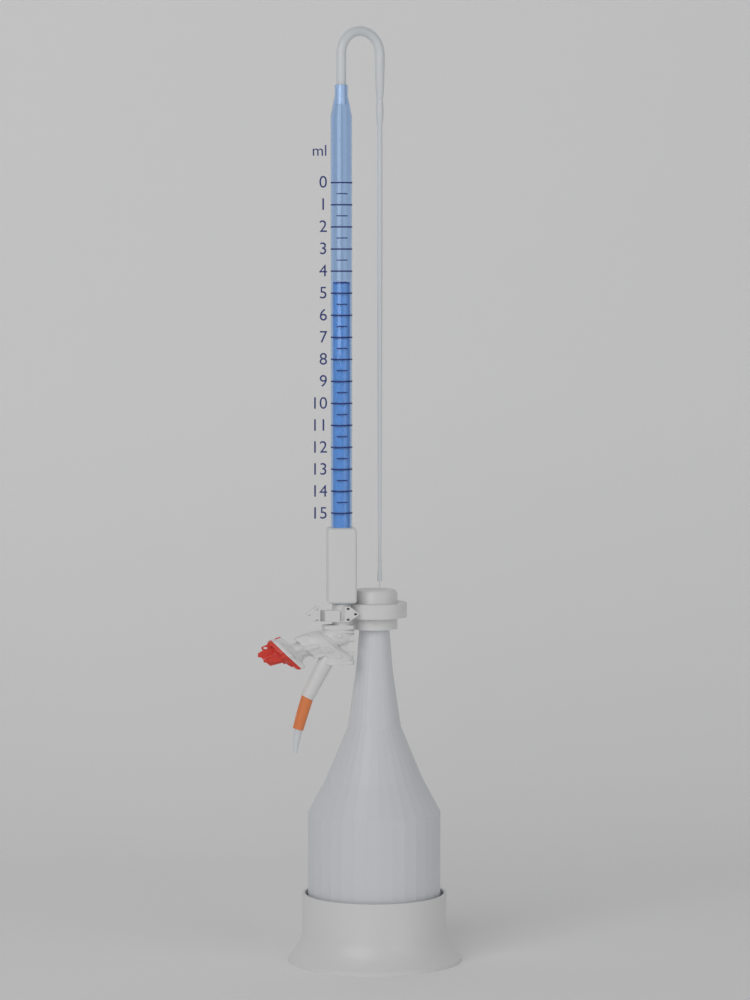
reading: 4.5 ml
